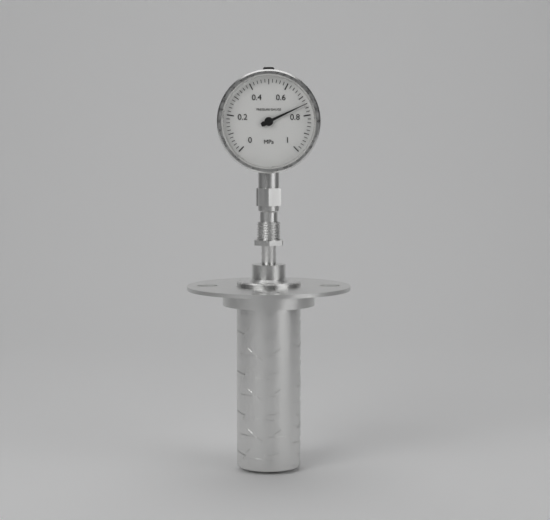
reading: 0.74 MPa
